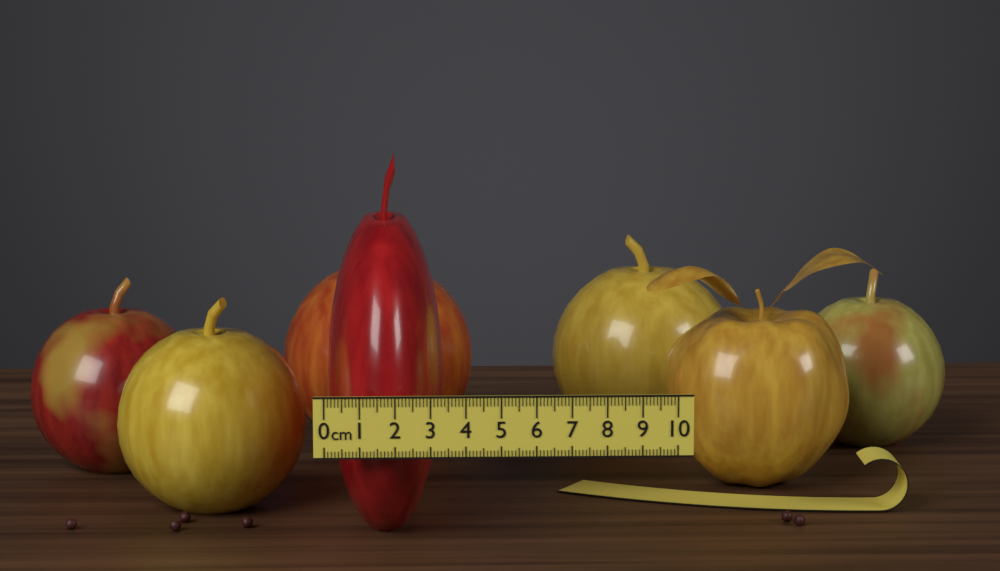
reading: 3.4 cm
